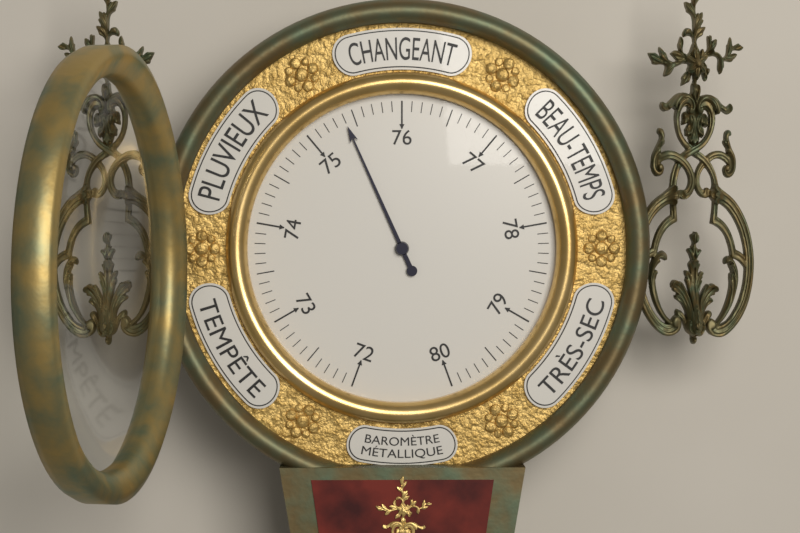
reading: 75.4 (no unit)
